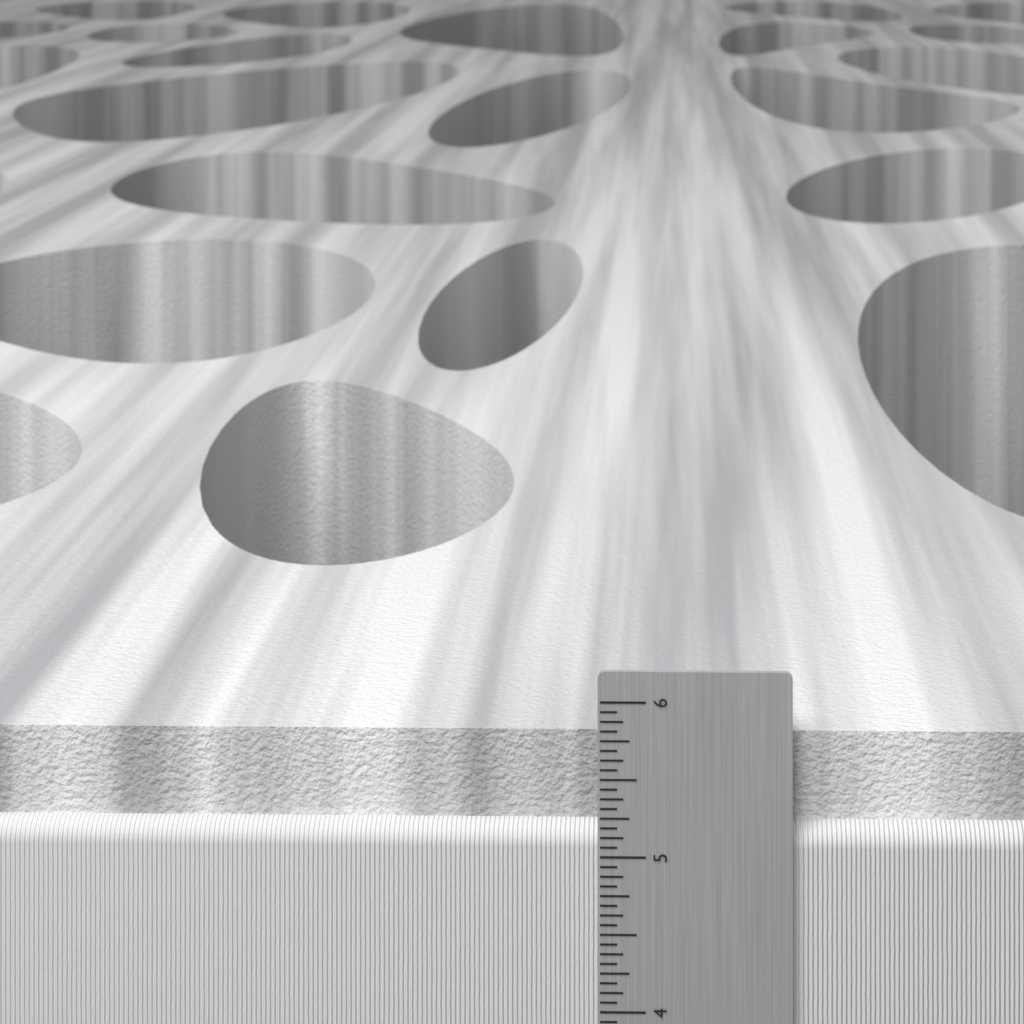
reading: 5.7500 in
